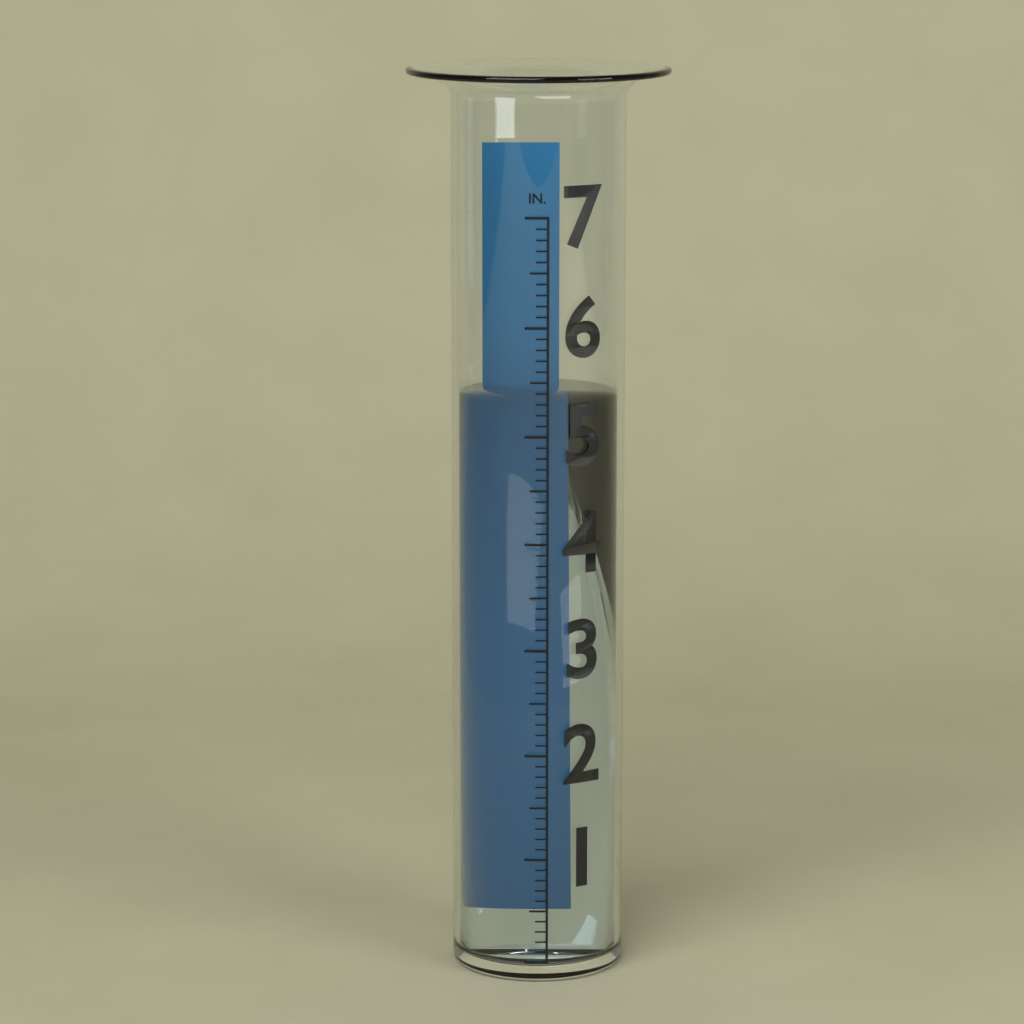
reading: 5.3 in
